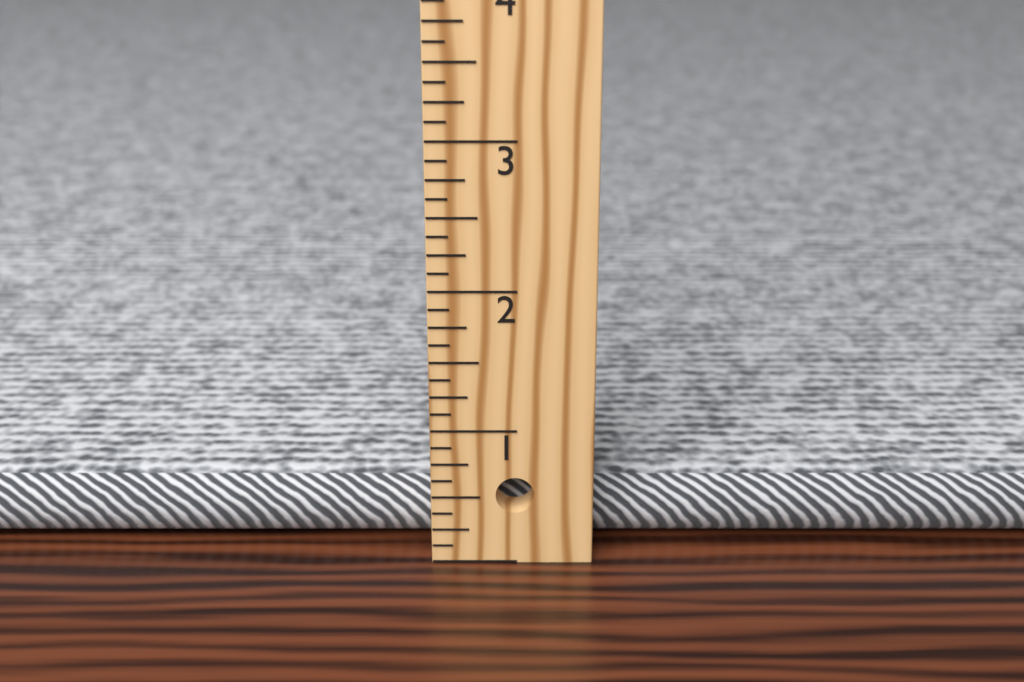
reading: 0.500 in
